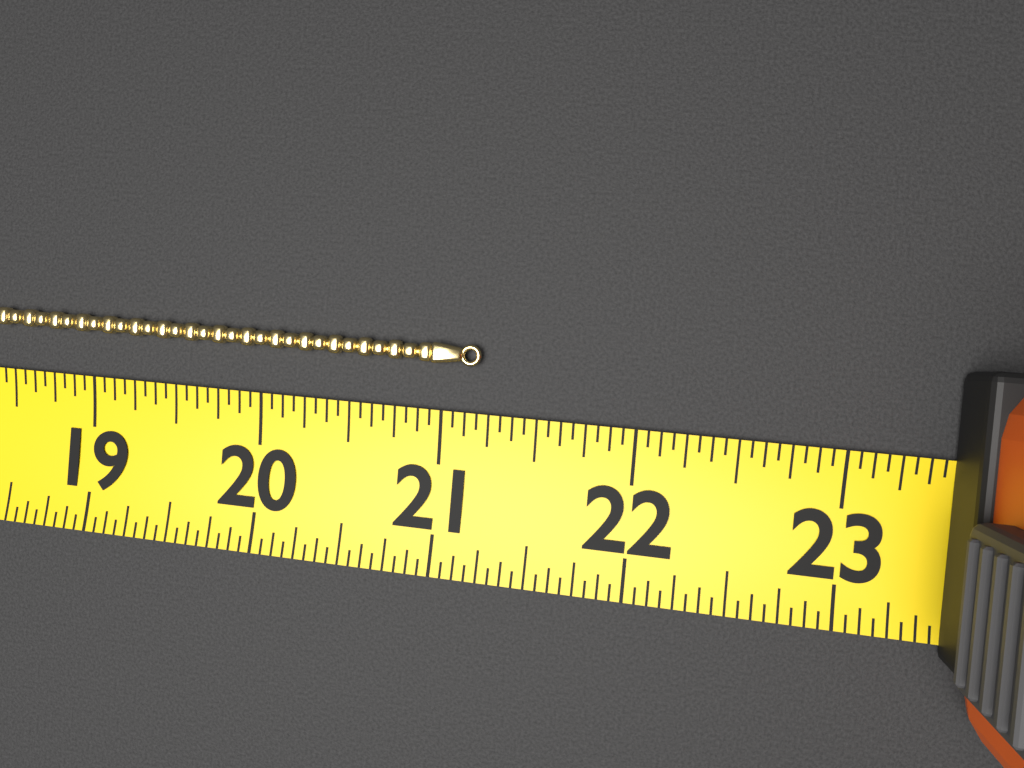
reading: 21.1875 (no unit)
